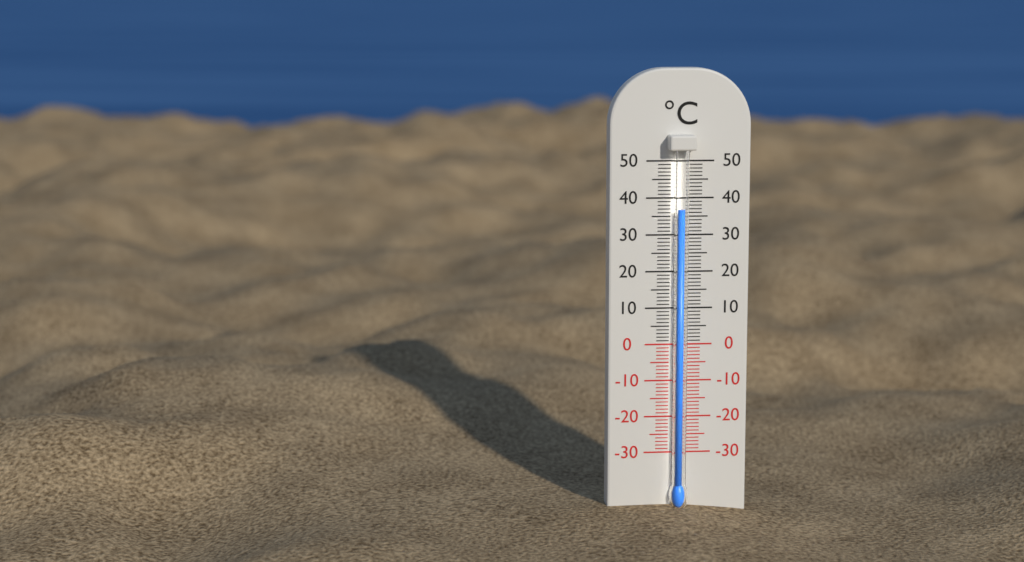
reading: 37 °C
